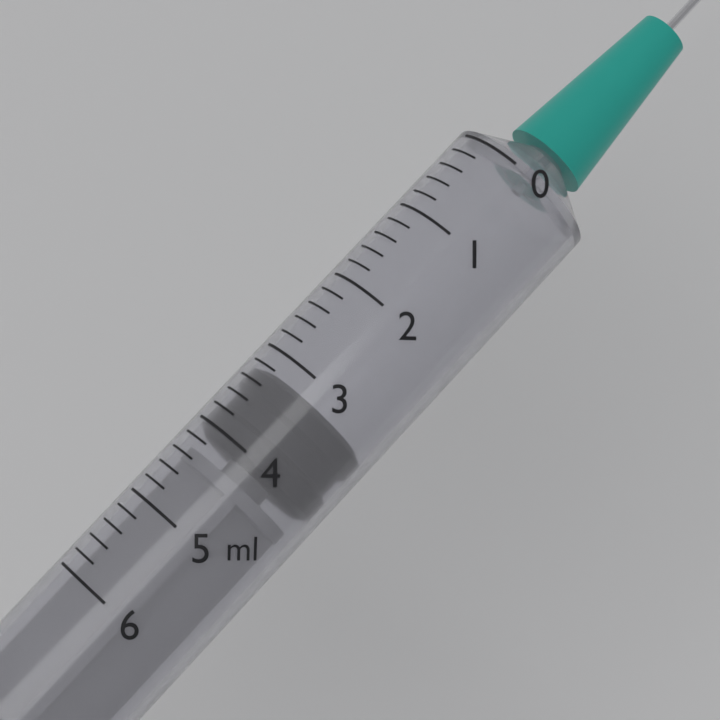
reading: 3.2 ml
